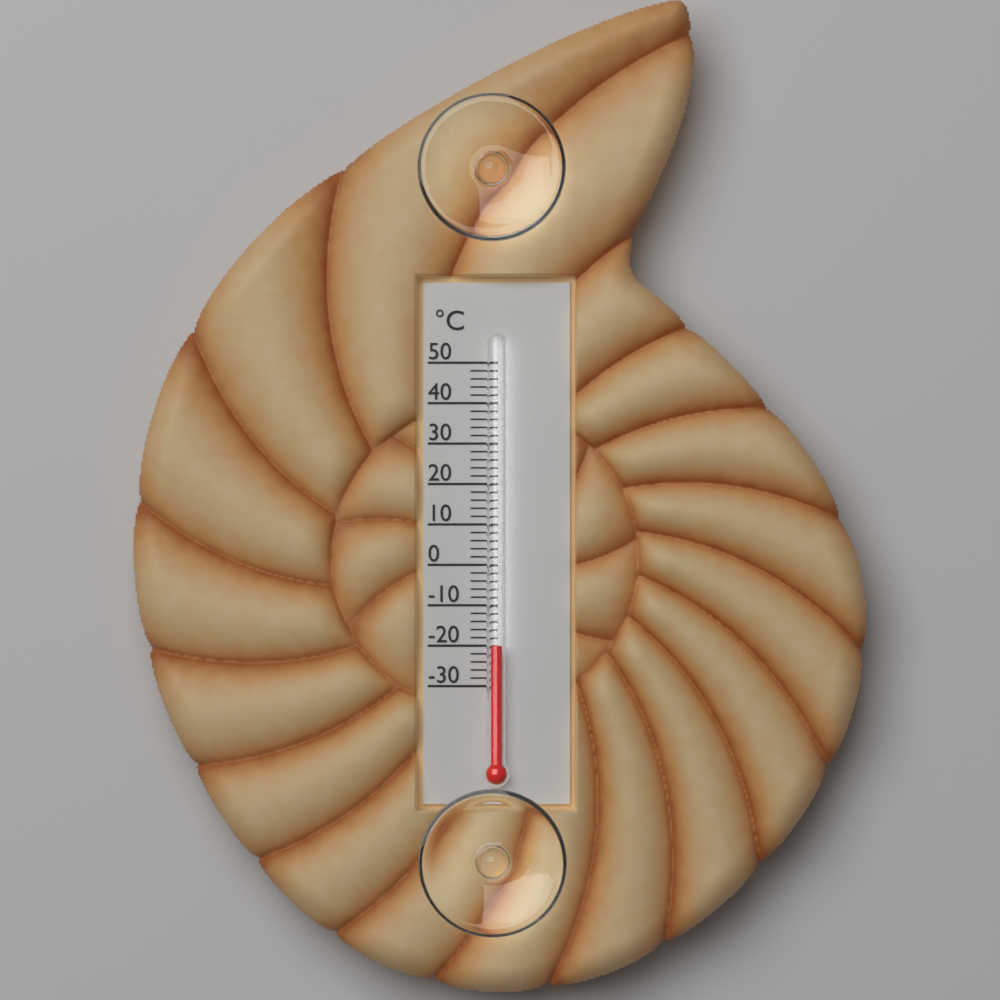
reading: -20 °C
